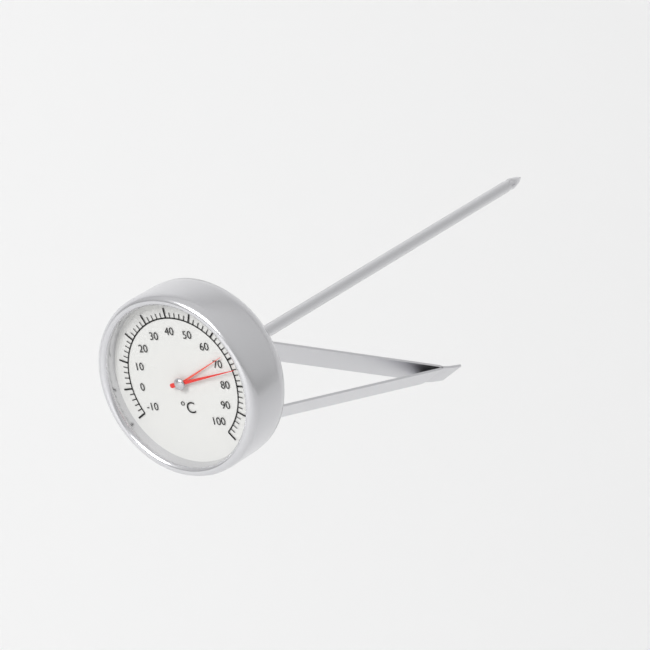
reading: 74 °C
